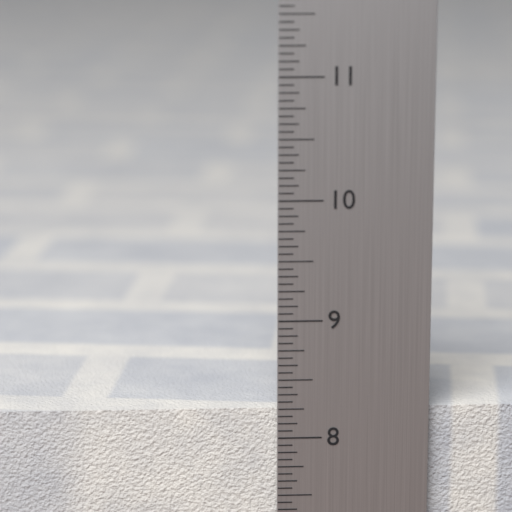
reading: 8.2500 in
